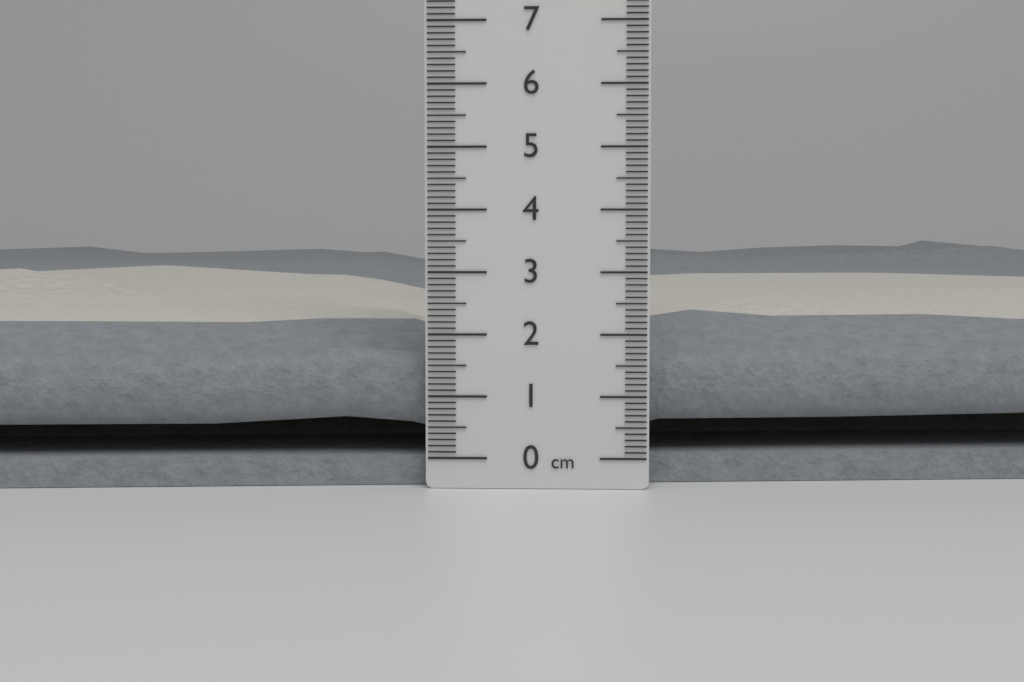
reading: 3.3 cm
